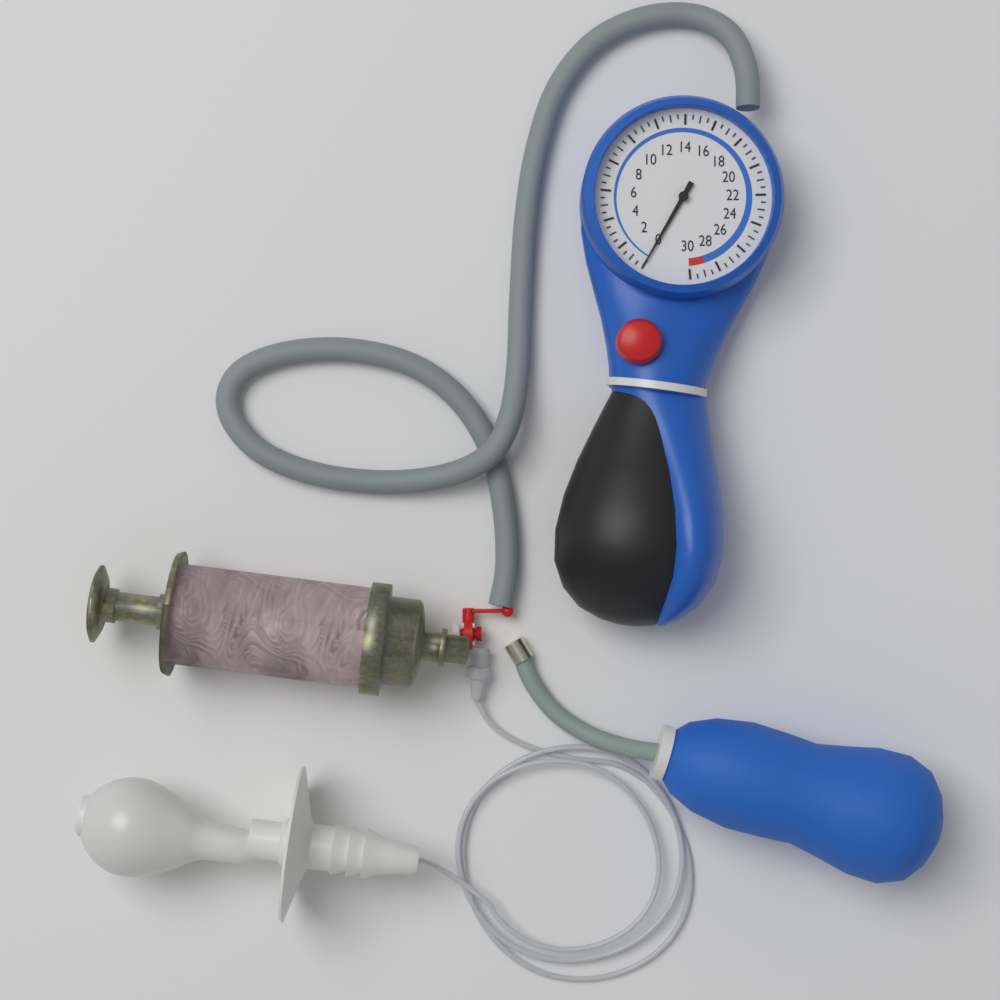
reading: 0.0 (no unit)
